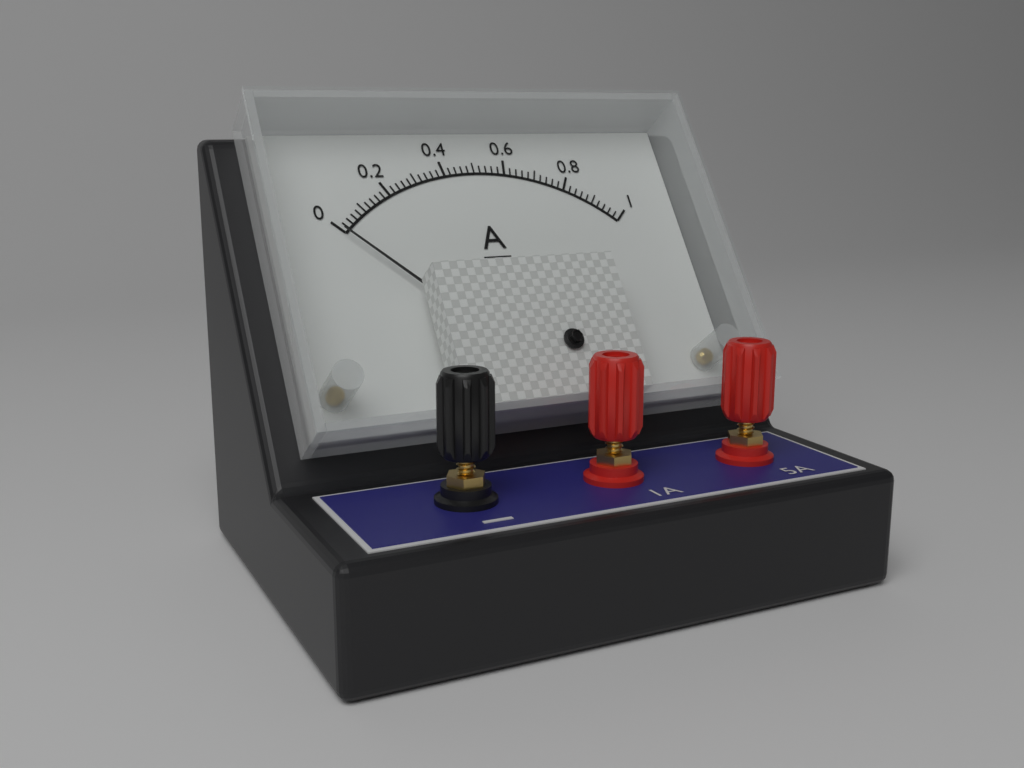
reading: 0.00 A
